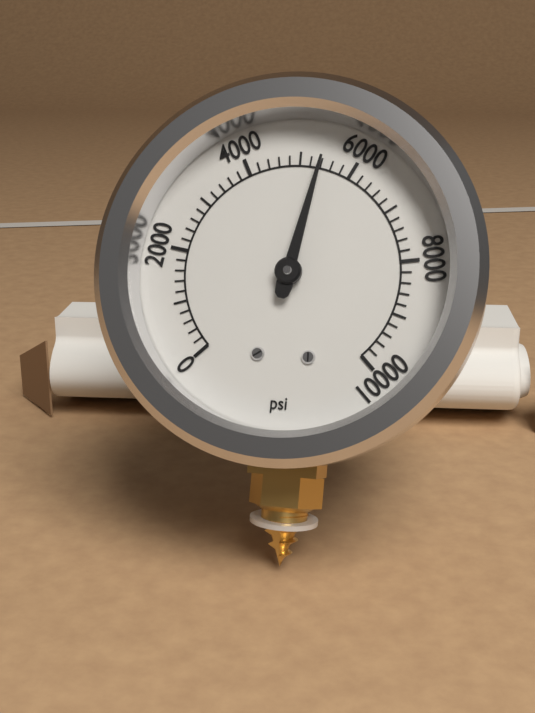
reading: 5400 psi
